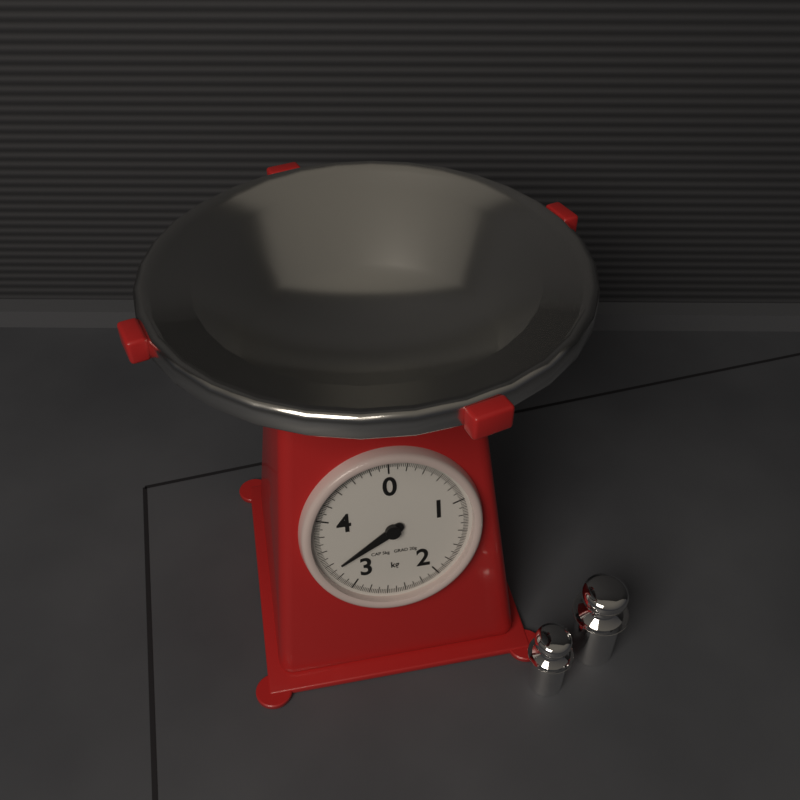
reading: 3.32 kg
